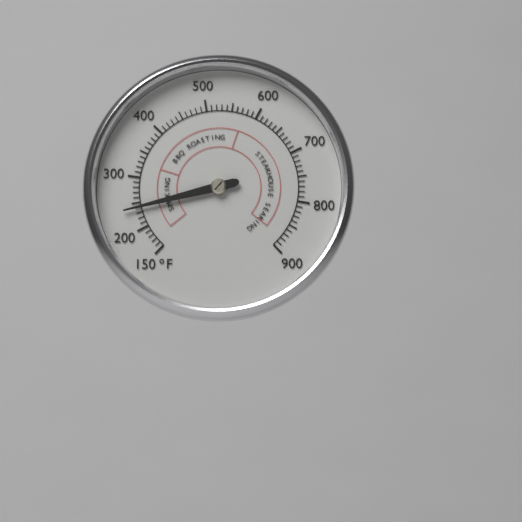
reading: 240 °F
